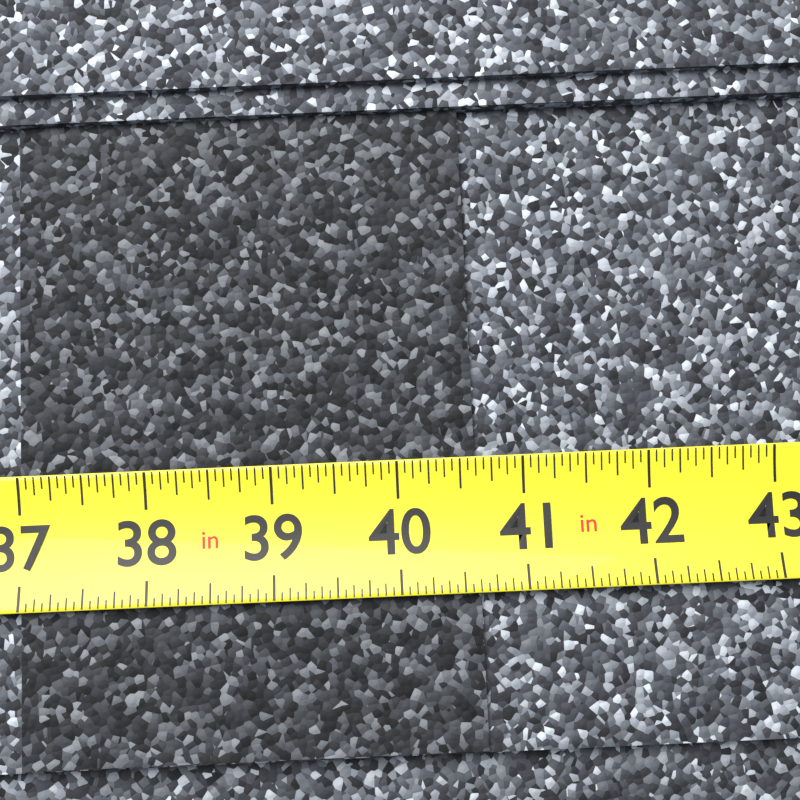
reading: 40.6250 in
